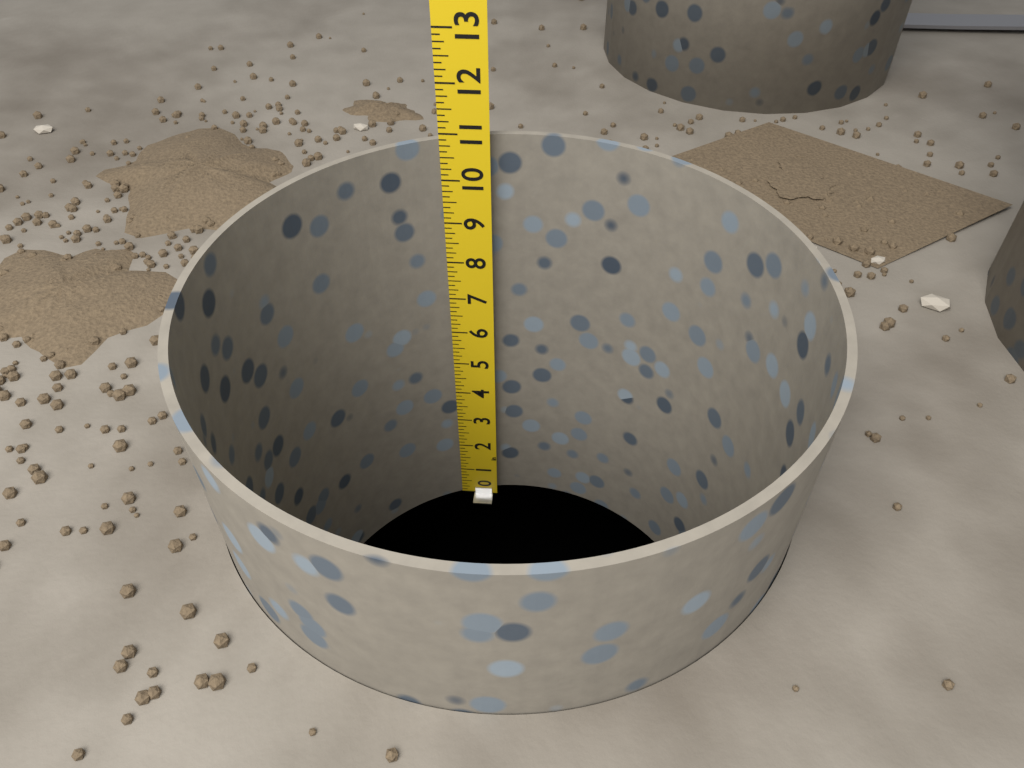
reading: 10.875 in
